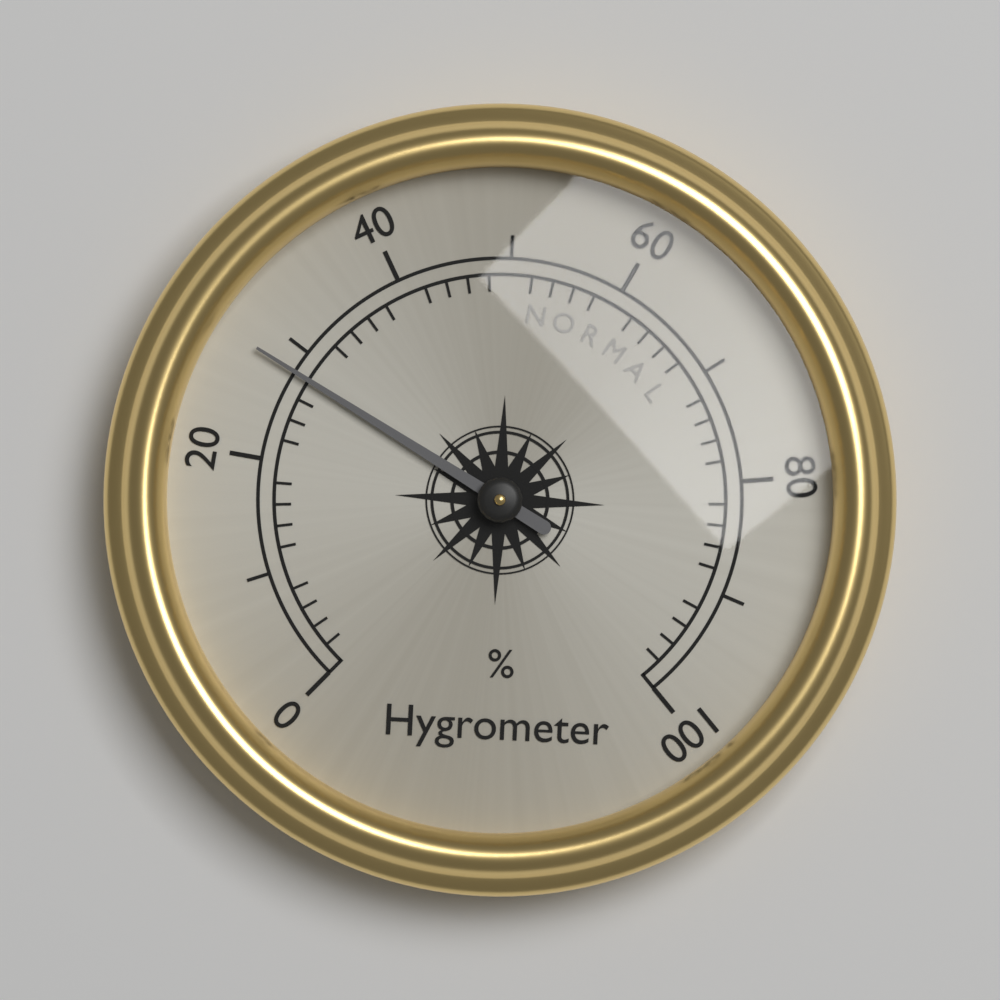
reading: 28 %
